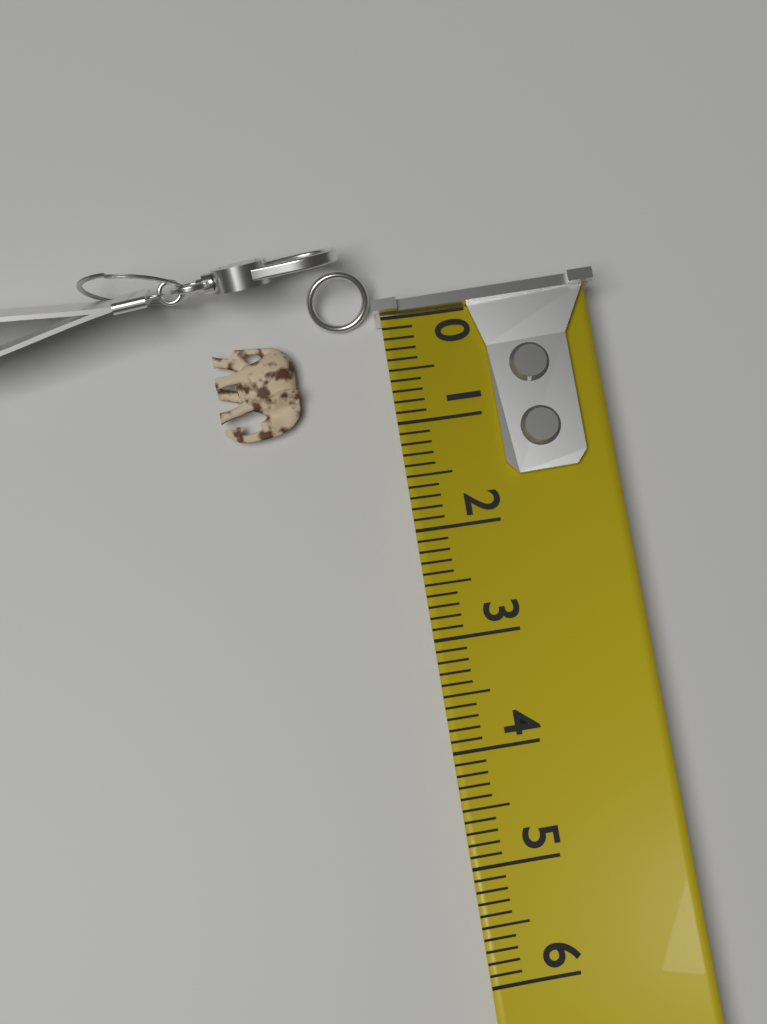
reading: 0.9 (no unit)
